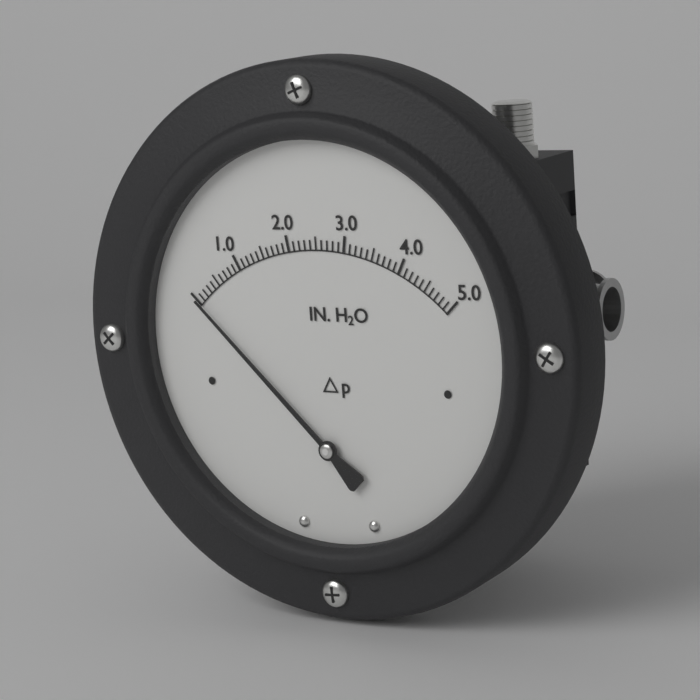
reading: 0.0 inH2O
